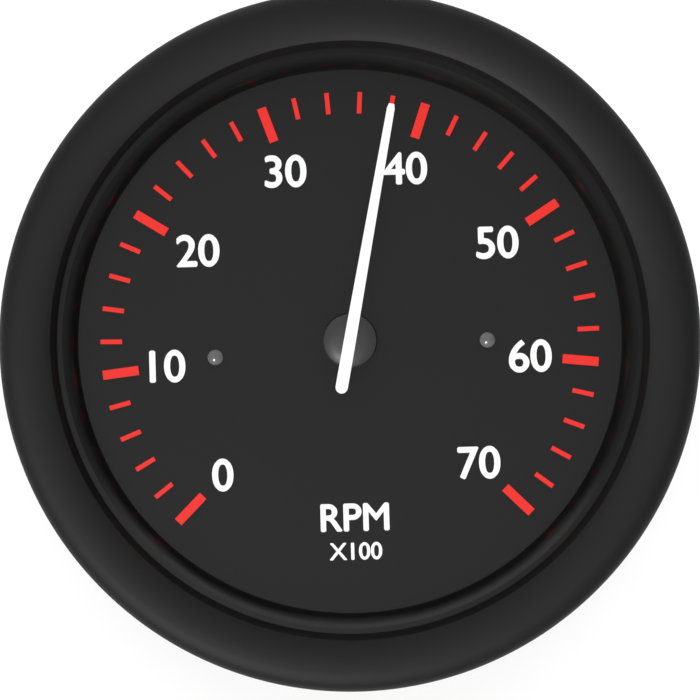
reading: 38 RPM x100
